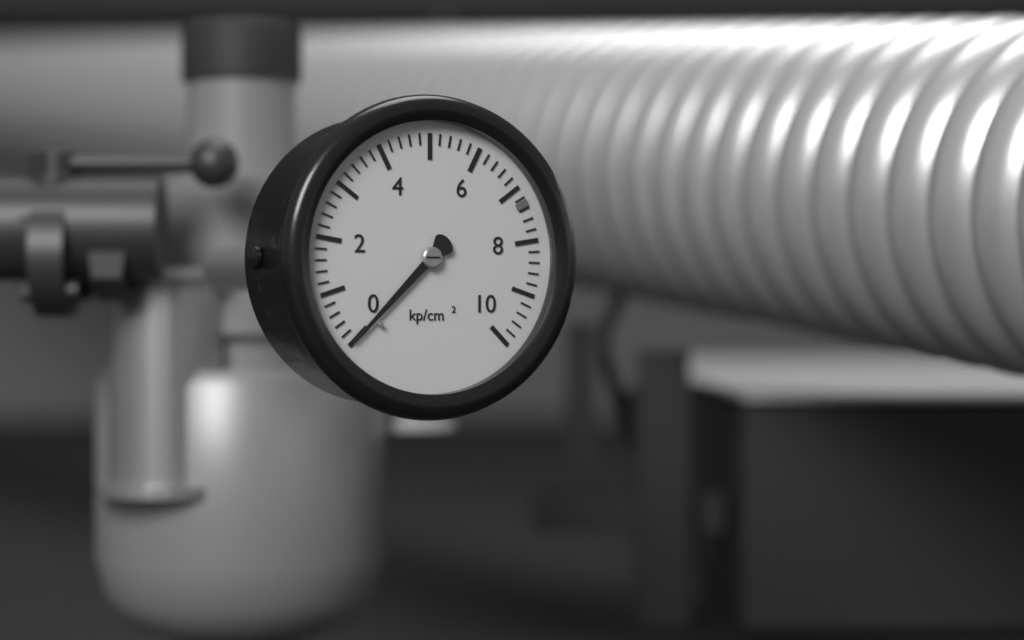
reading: 0.0 kp/cm²
